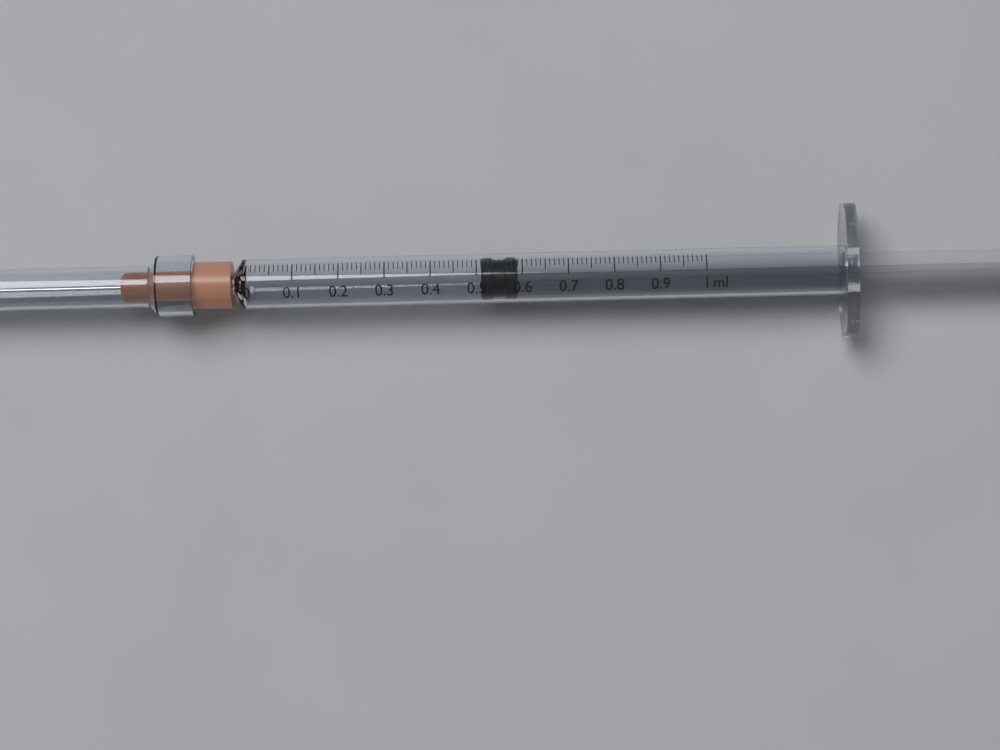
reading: 0.51 ml
